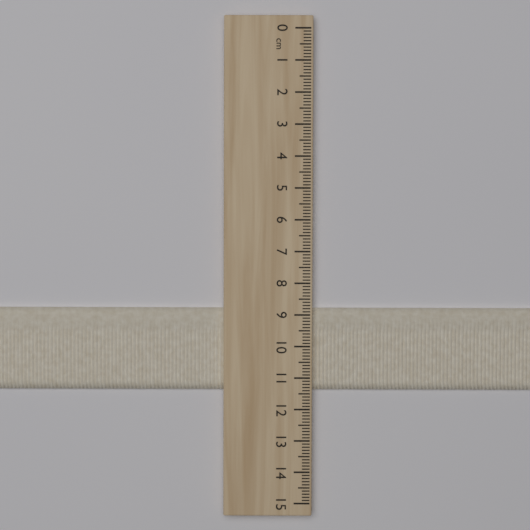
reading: 11.4 cm
